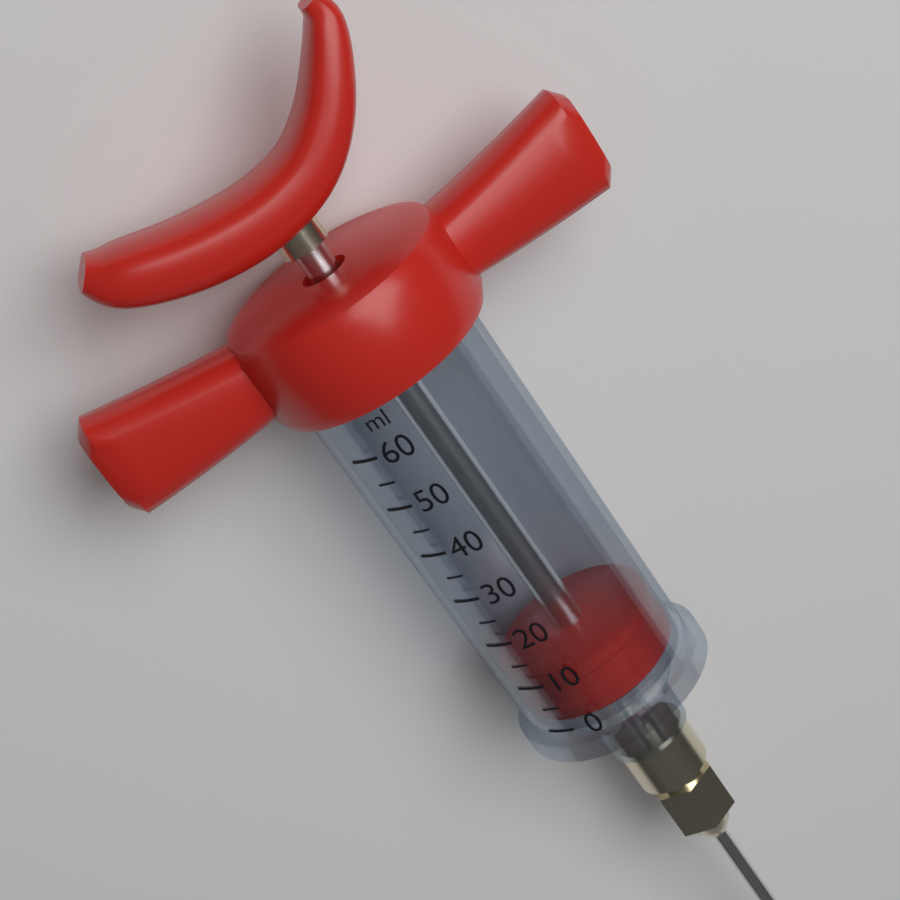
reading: 0 ml
